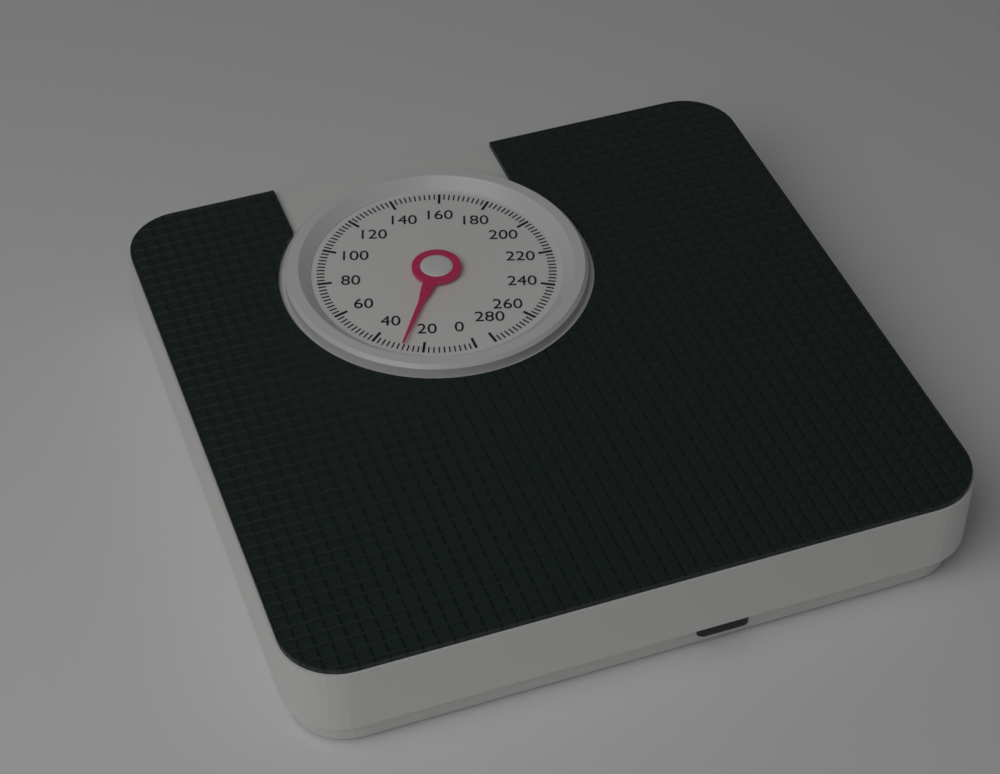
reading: 28 (no unit)
